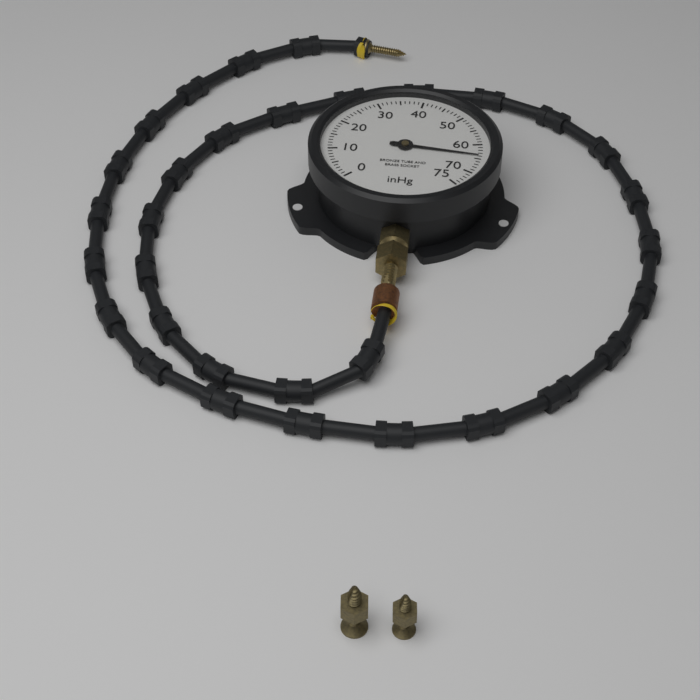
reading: 64 inHg
